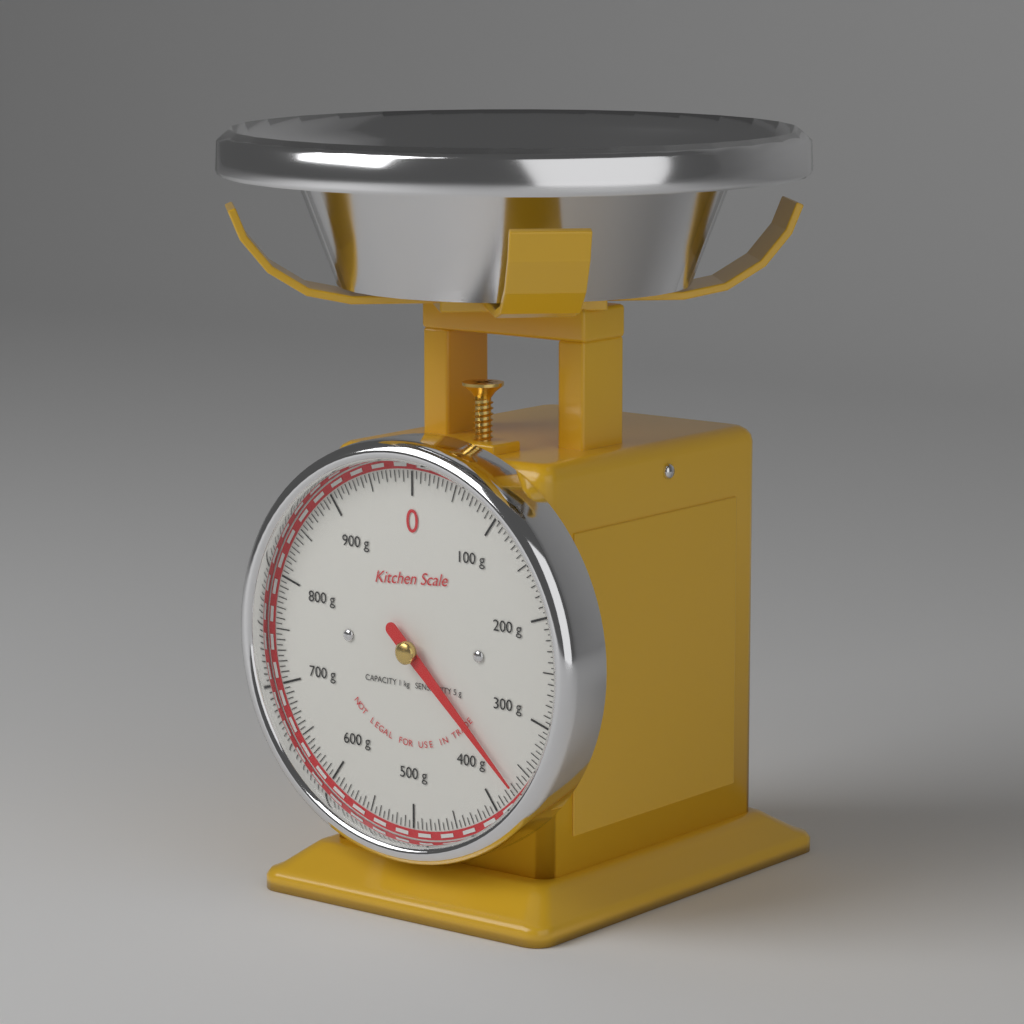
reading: 370 g
